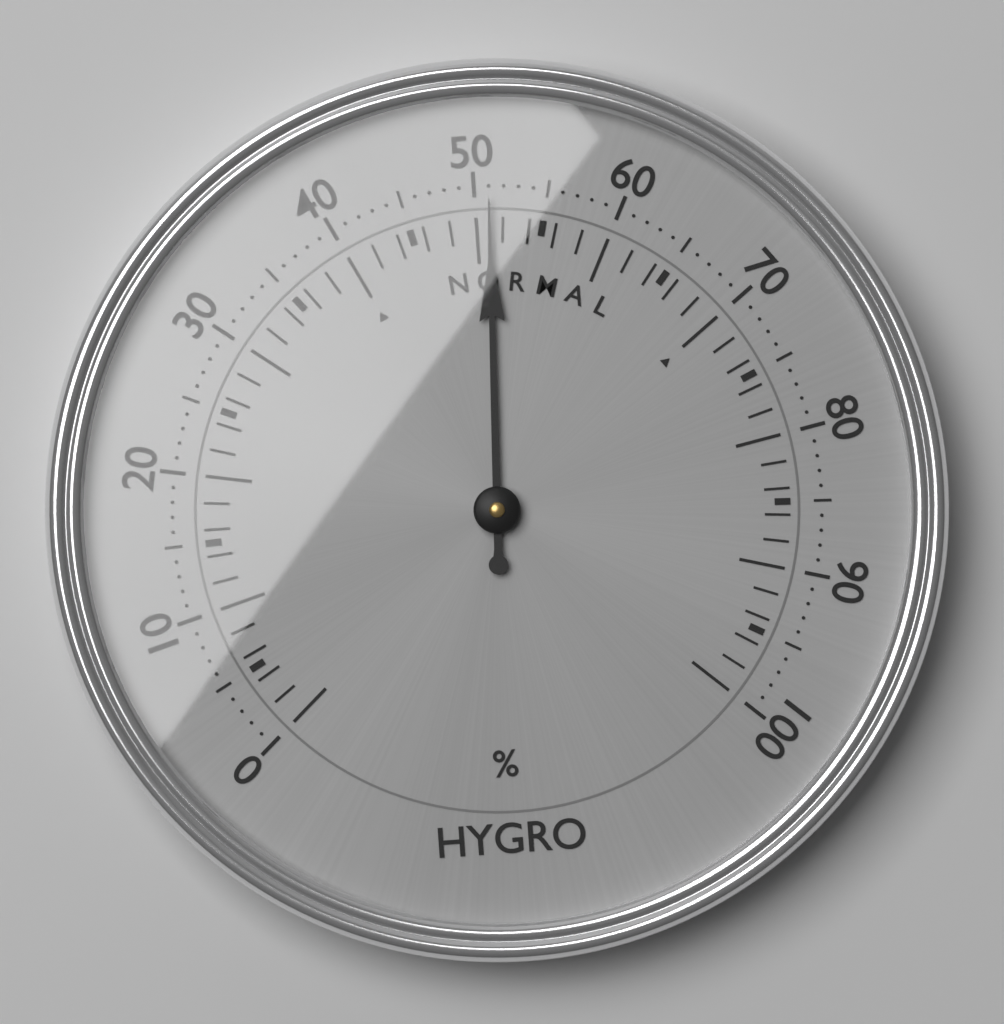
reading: 51 %
